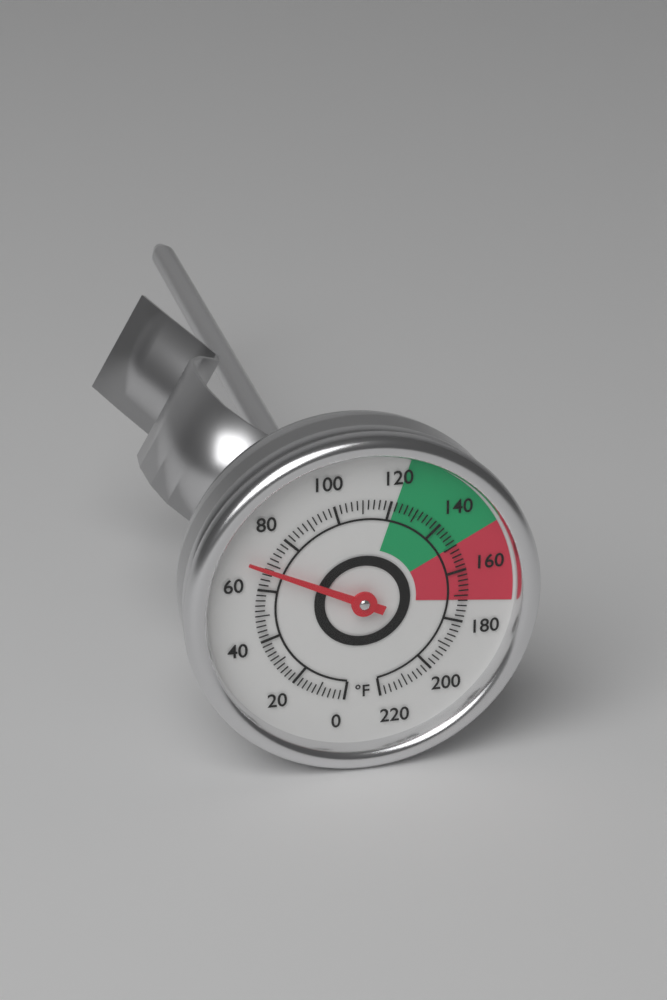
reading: 68 °F
